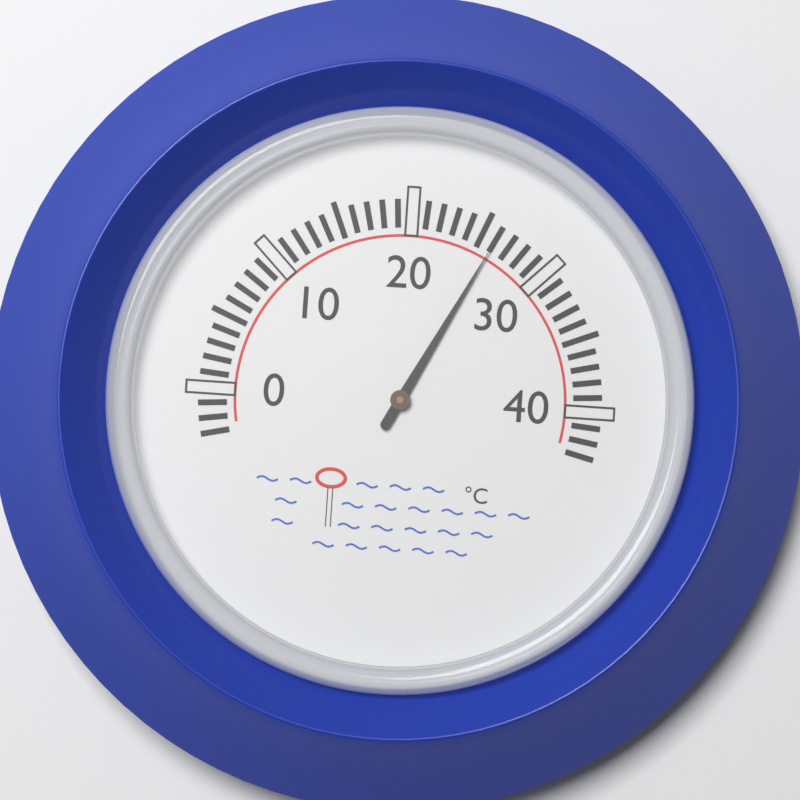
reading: 26 °C
